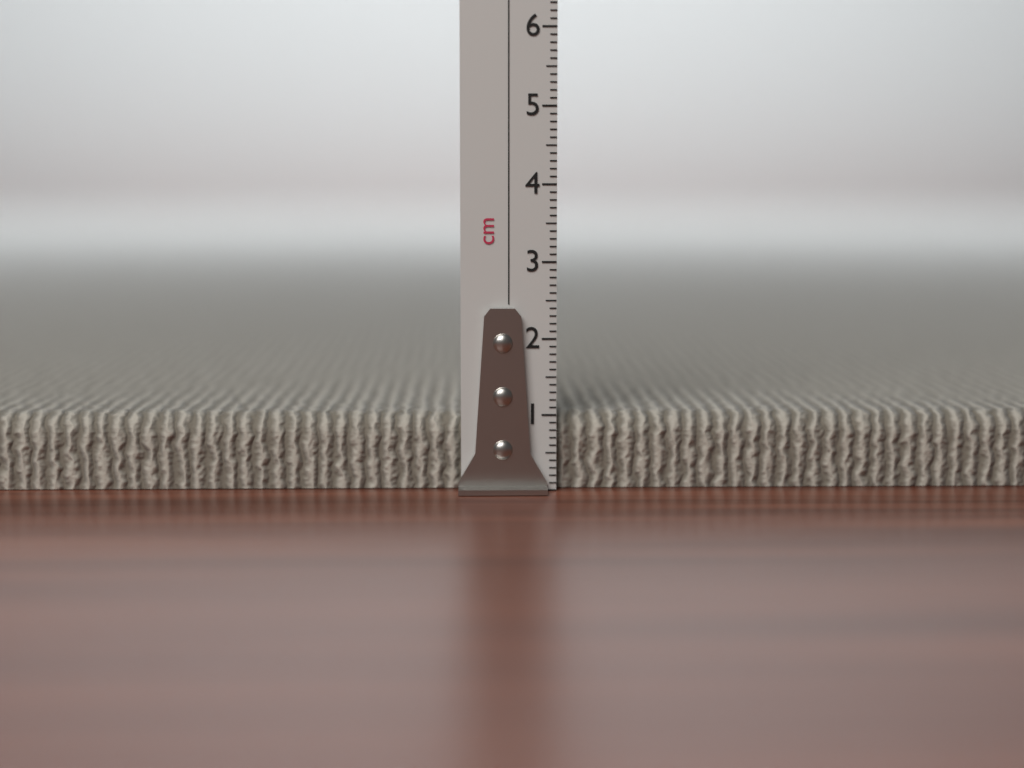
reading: 1.0 cm
